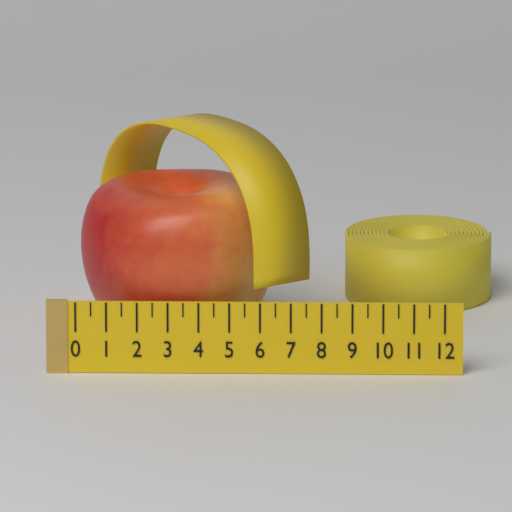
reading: 6.5 (no unit)
